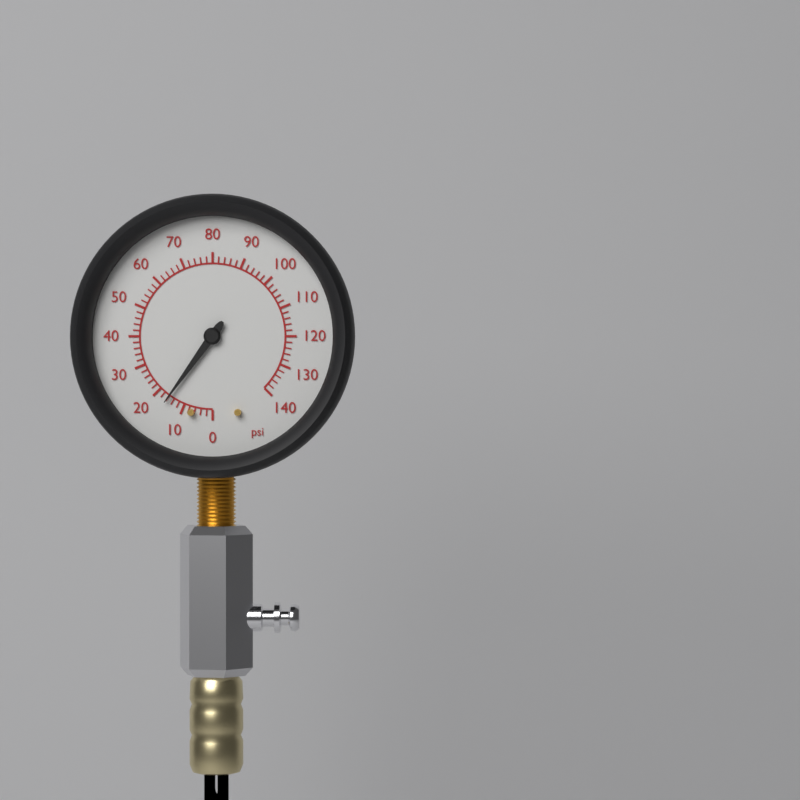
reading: 16 psi
